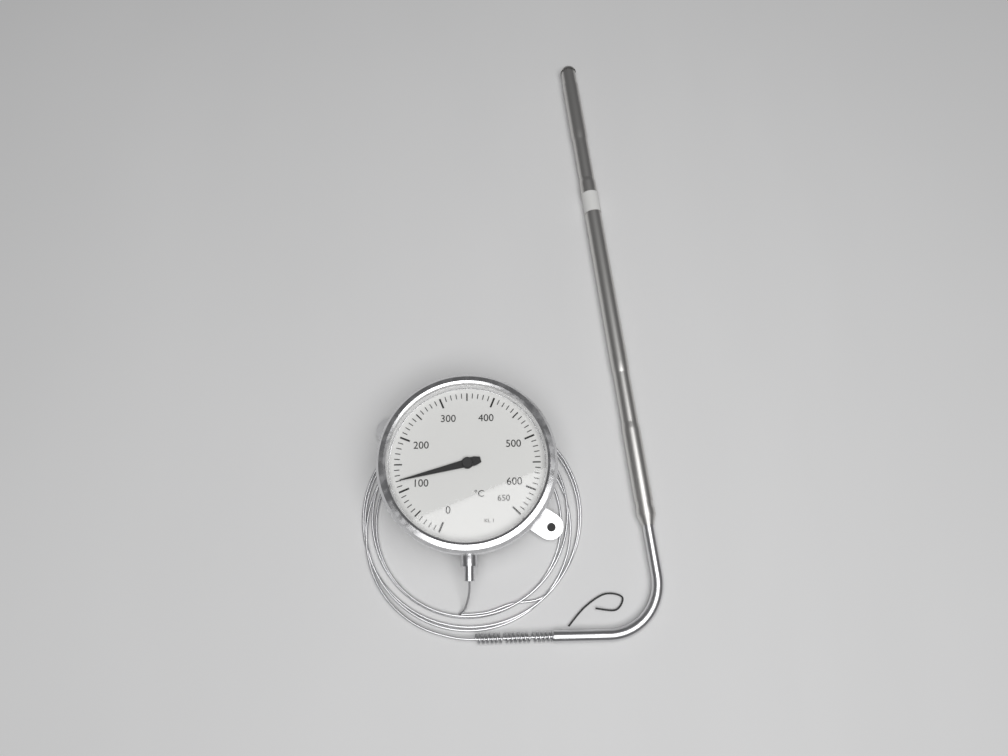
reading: 120 °C
